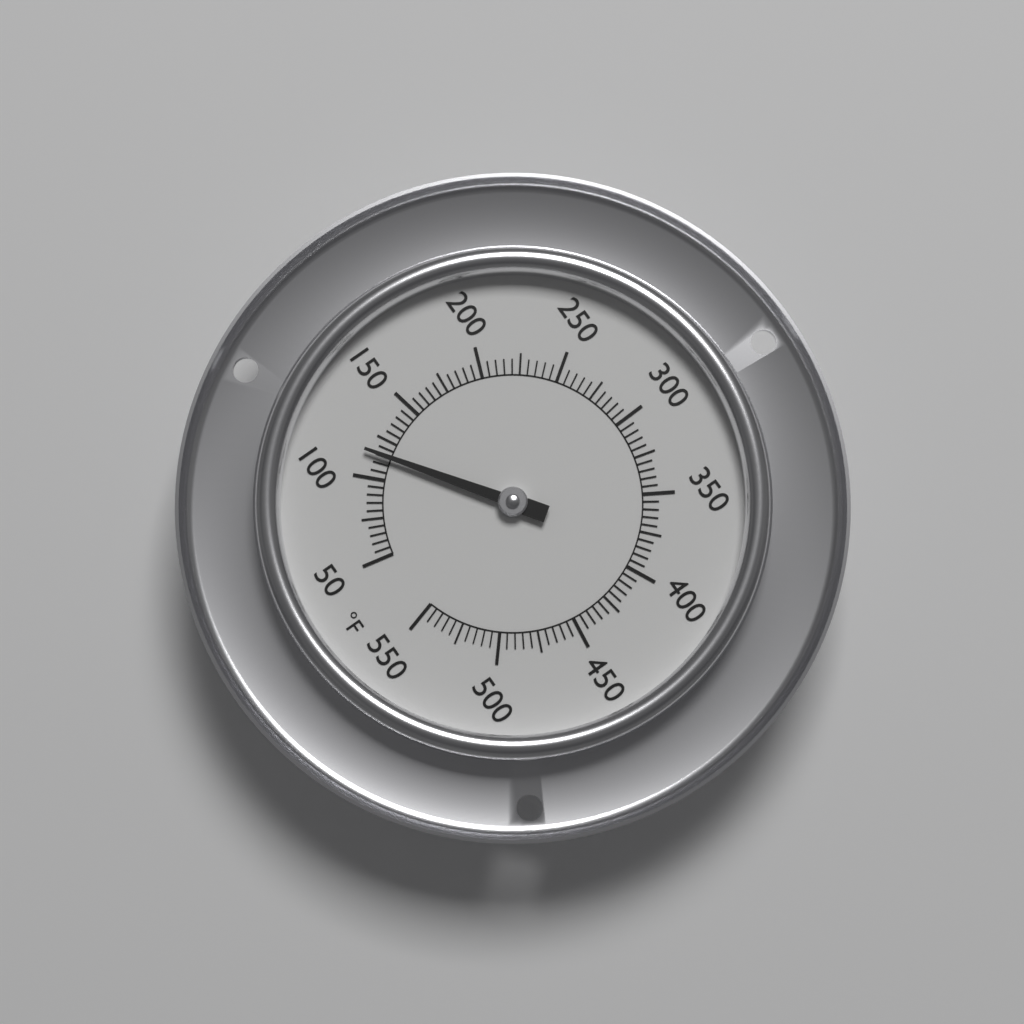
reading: 115 °F
